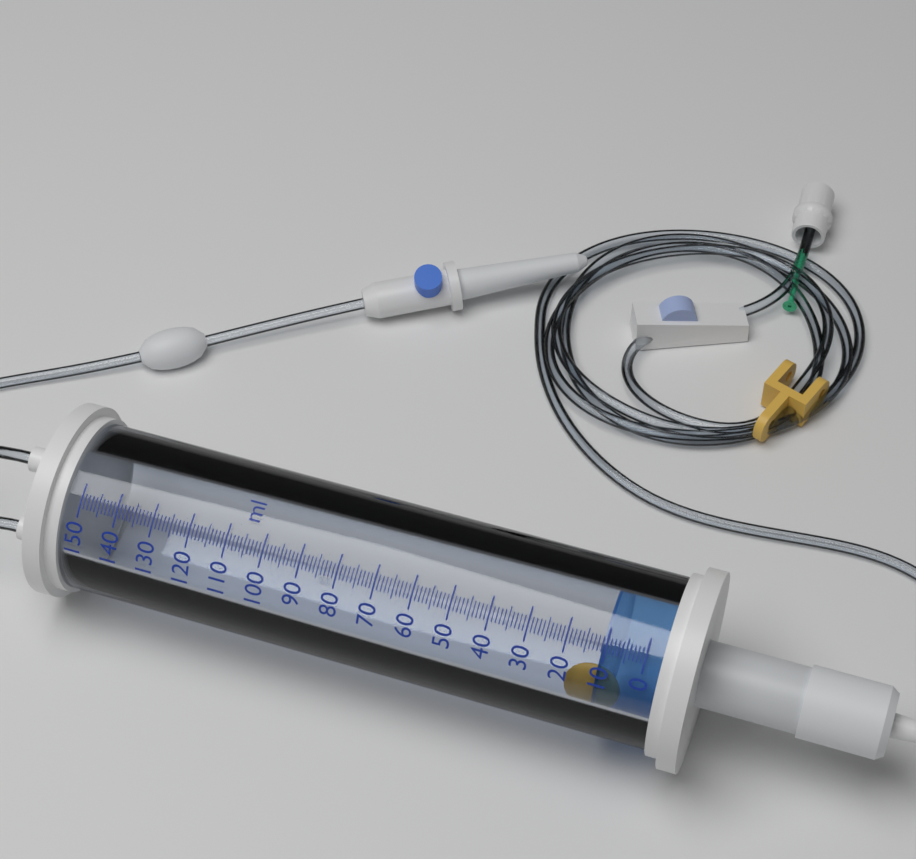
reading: 11 ml
